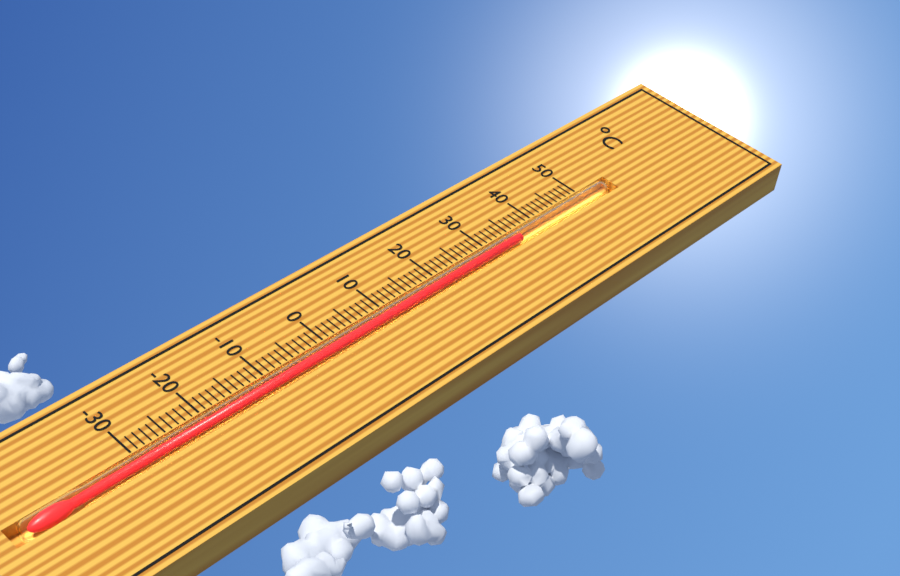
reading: 36 °C
